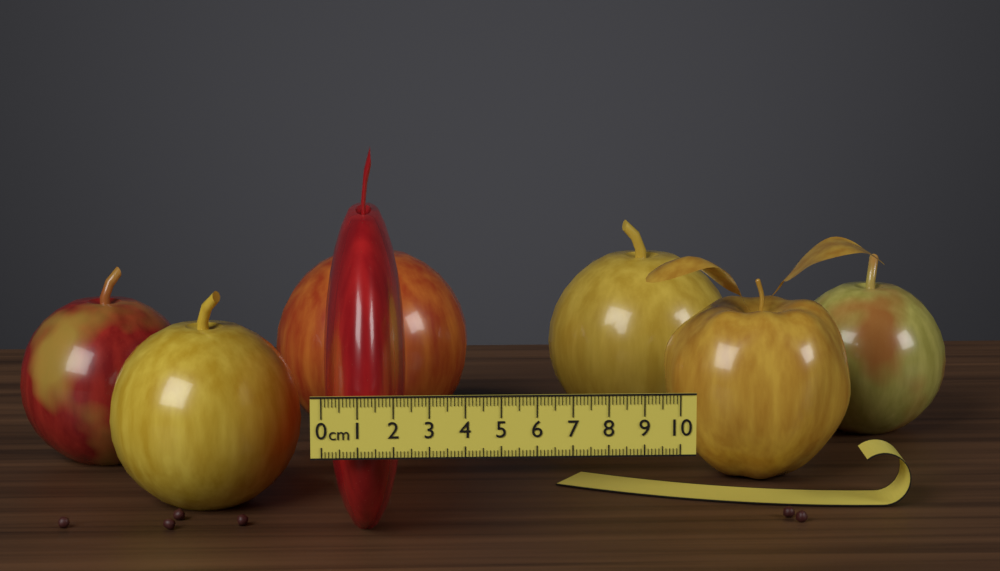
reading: 2.4 cm
